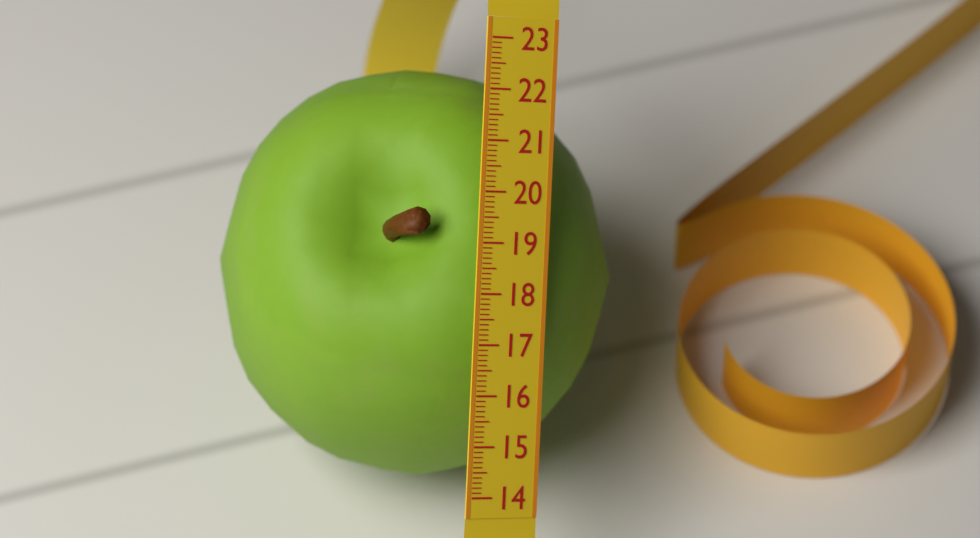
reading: 22.3 (no unit)
